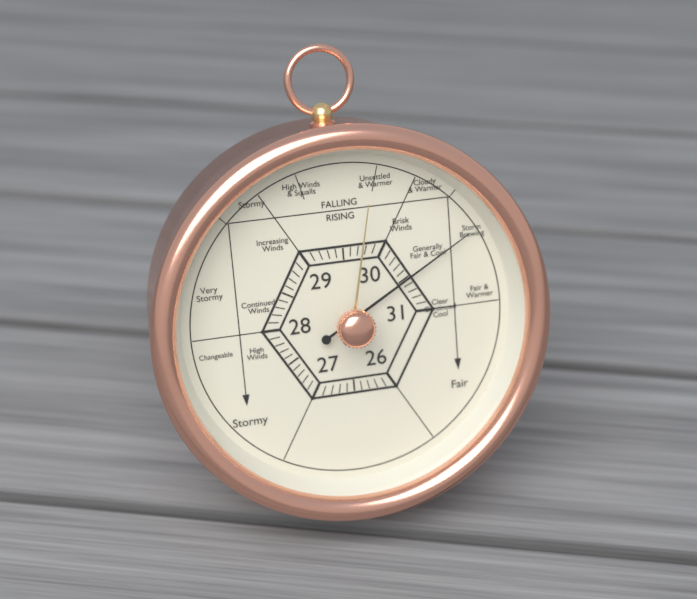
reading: 30.5 (no unit)
